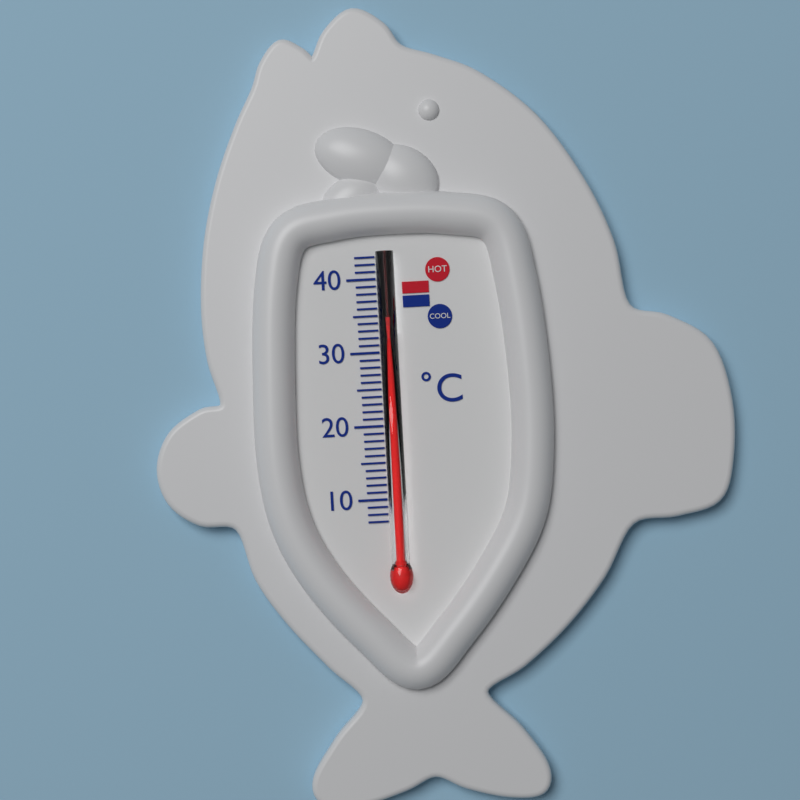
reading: 33 °C
